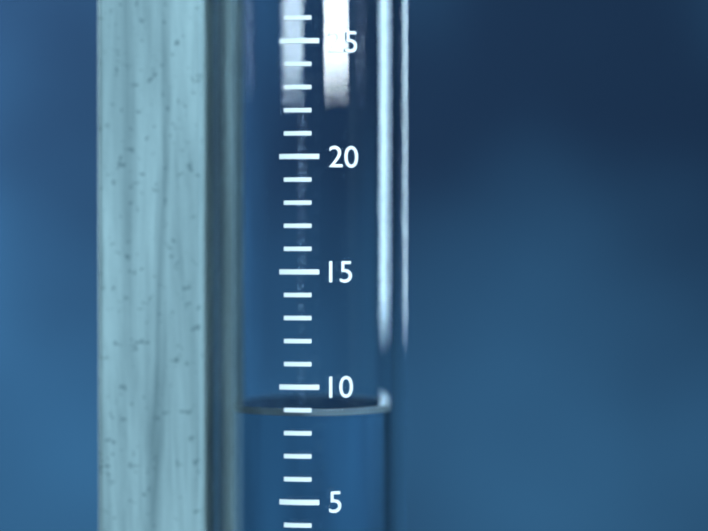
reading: 9 mm
